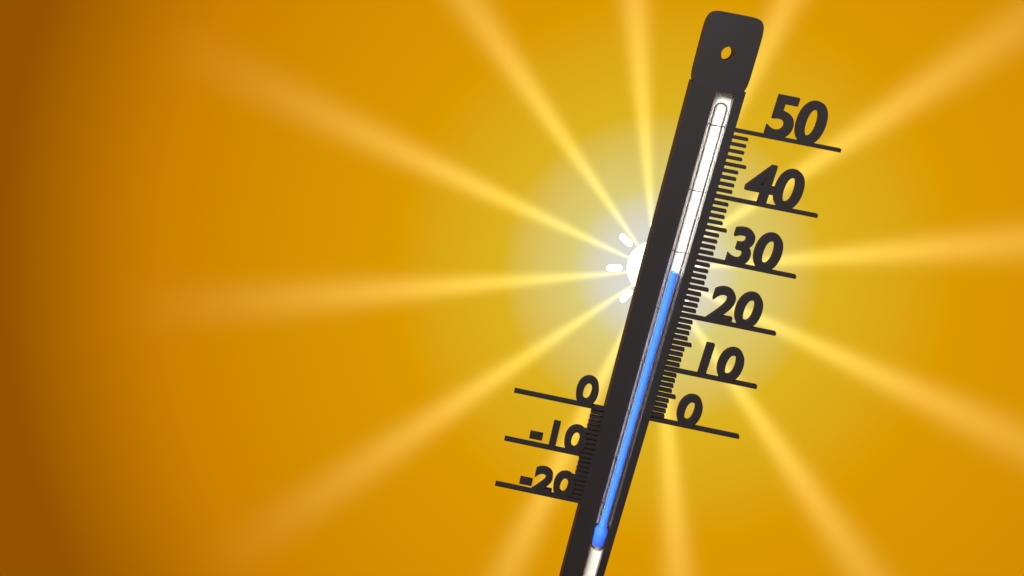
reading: 27 (no unit)
